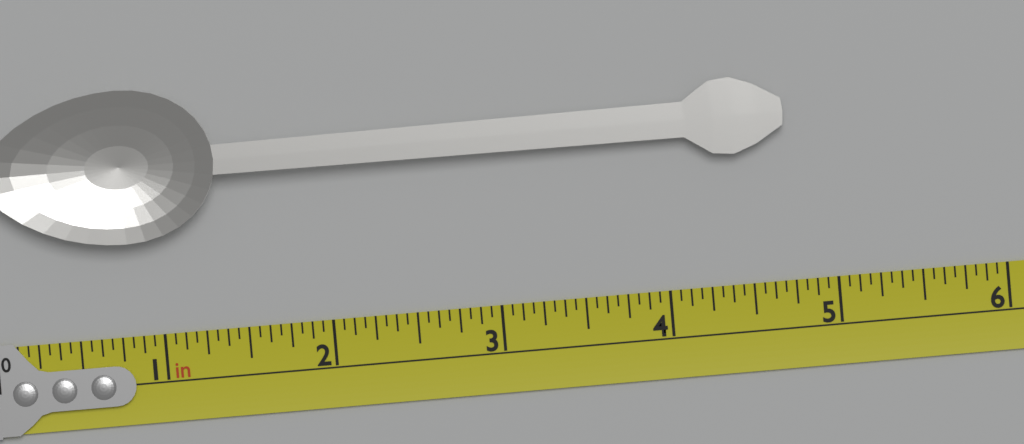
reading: 4.7500 in
